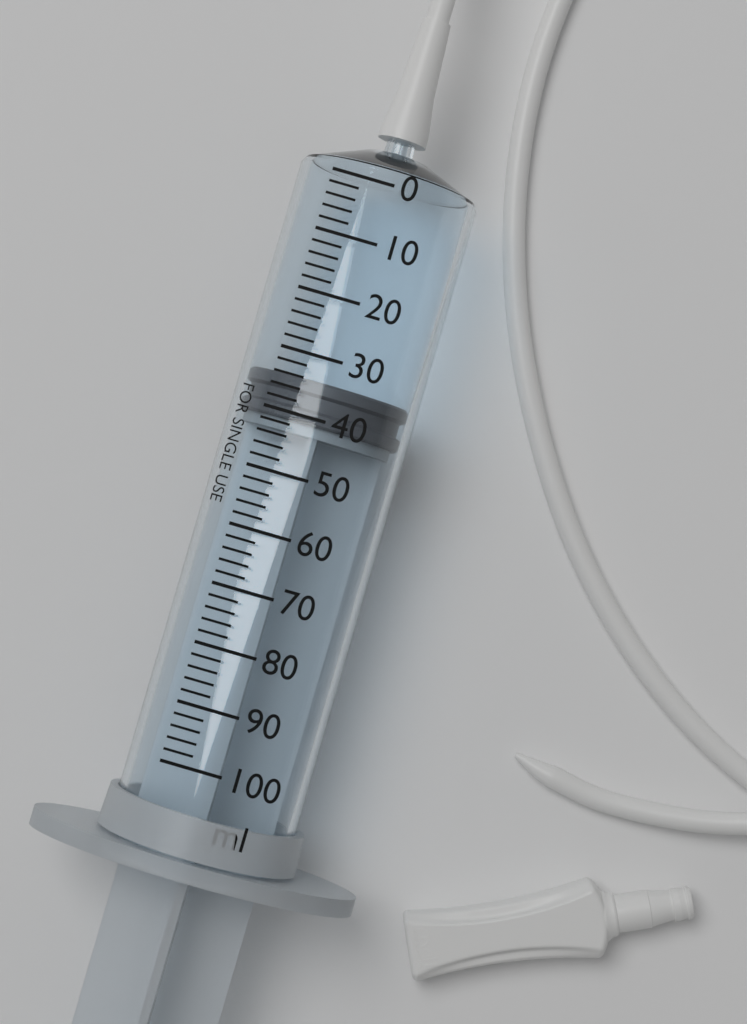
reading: 34 ml
